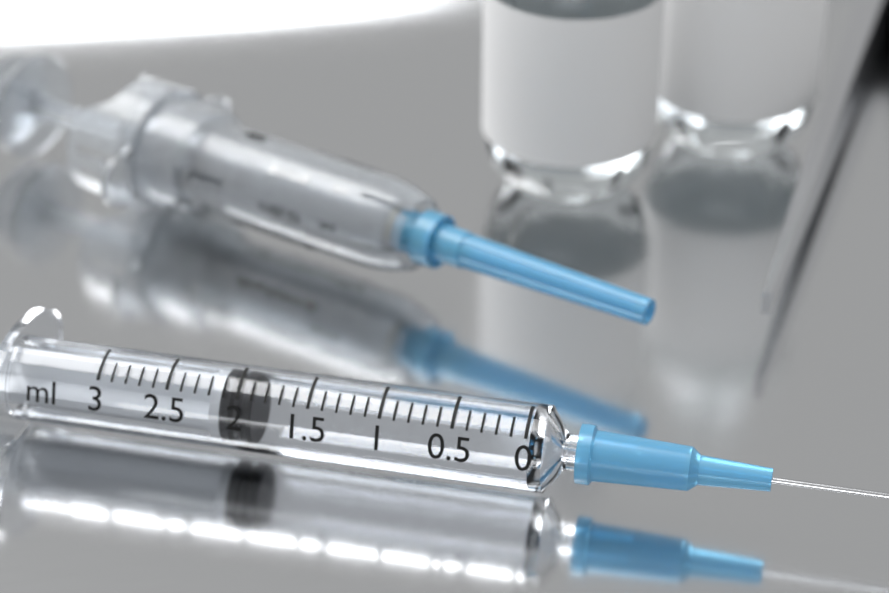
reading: 1.9 ml
